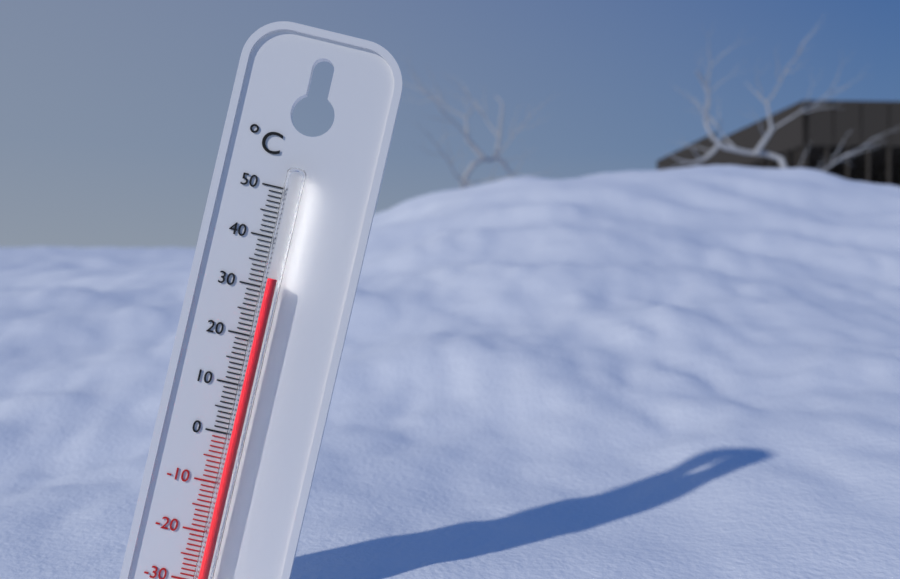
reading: 32 °C
